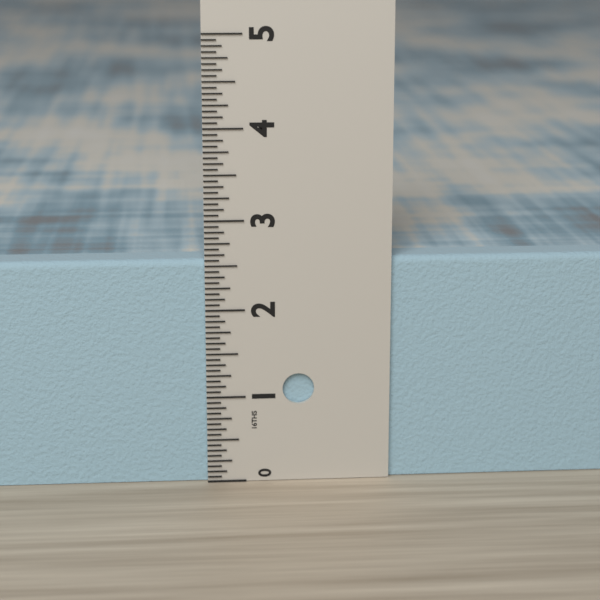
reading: 2.5625 in
